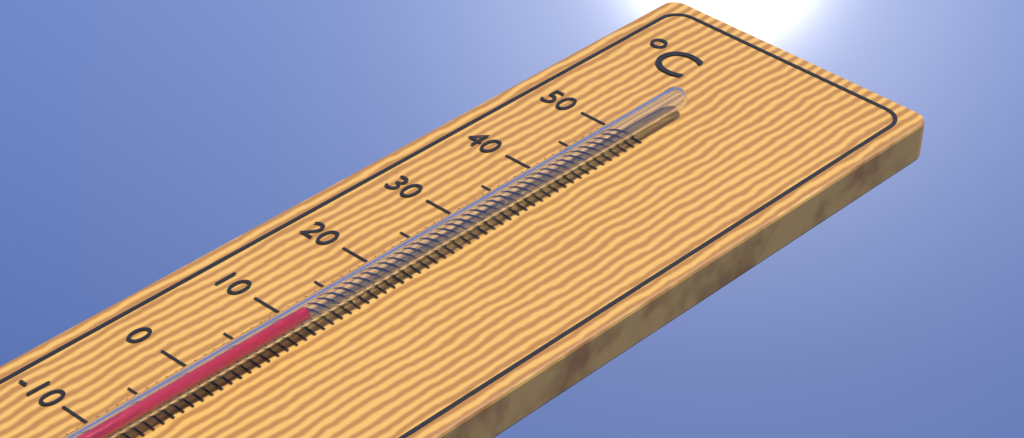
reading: 10 °C
